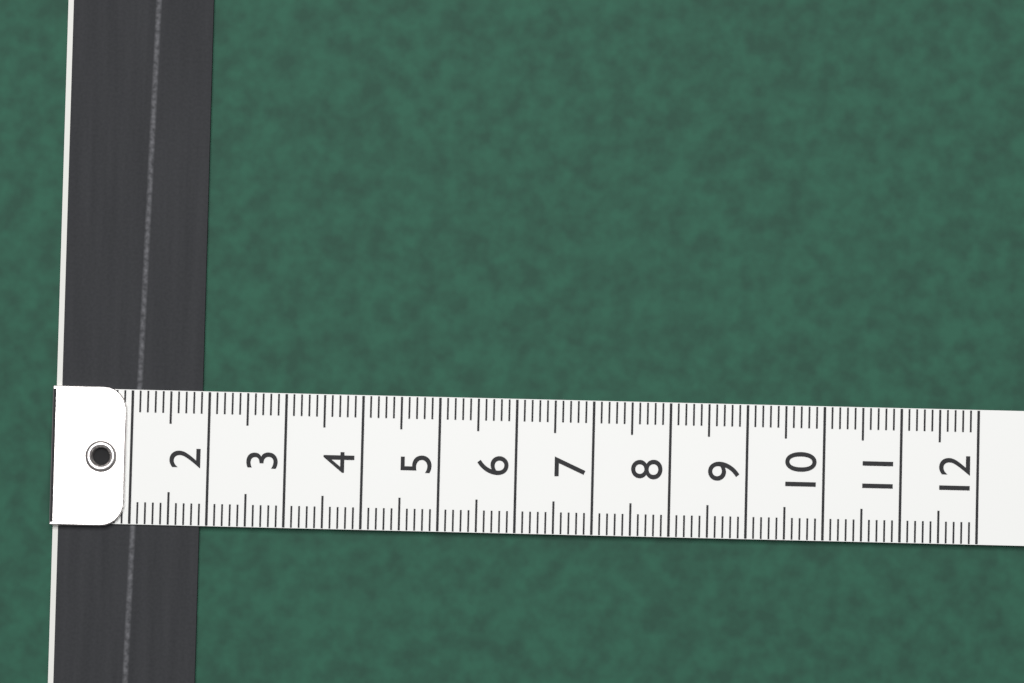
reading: 1.9 (no unit)
